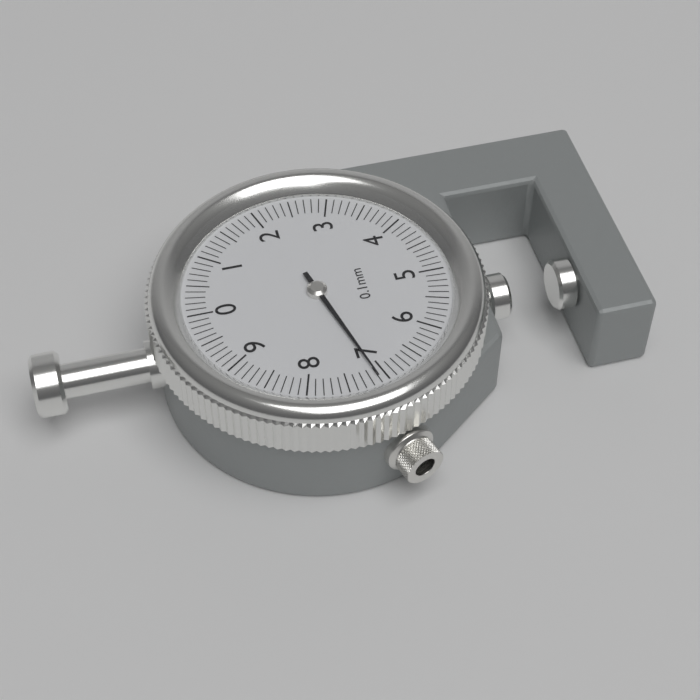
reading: 7.1 mm
